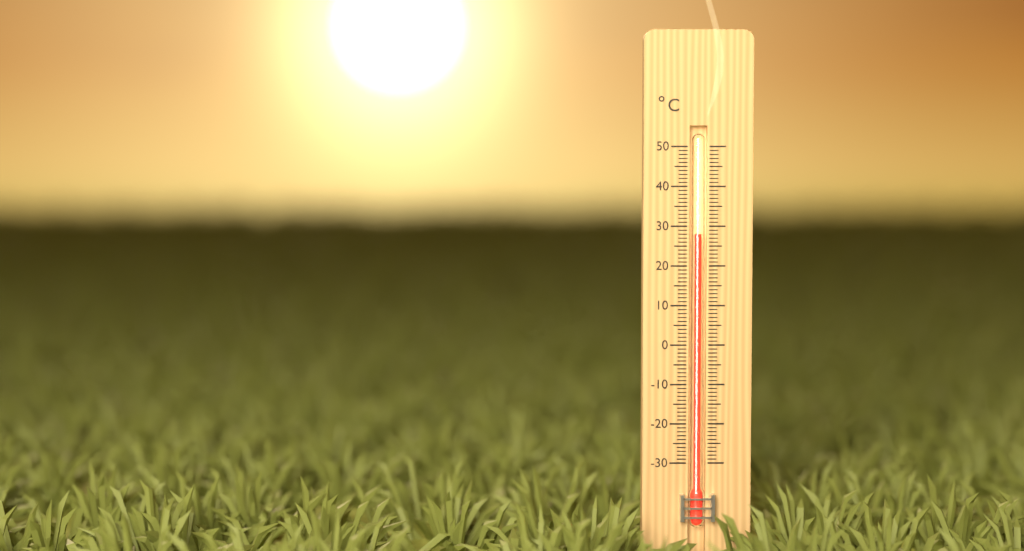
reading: 28 °C
